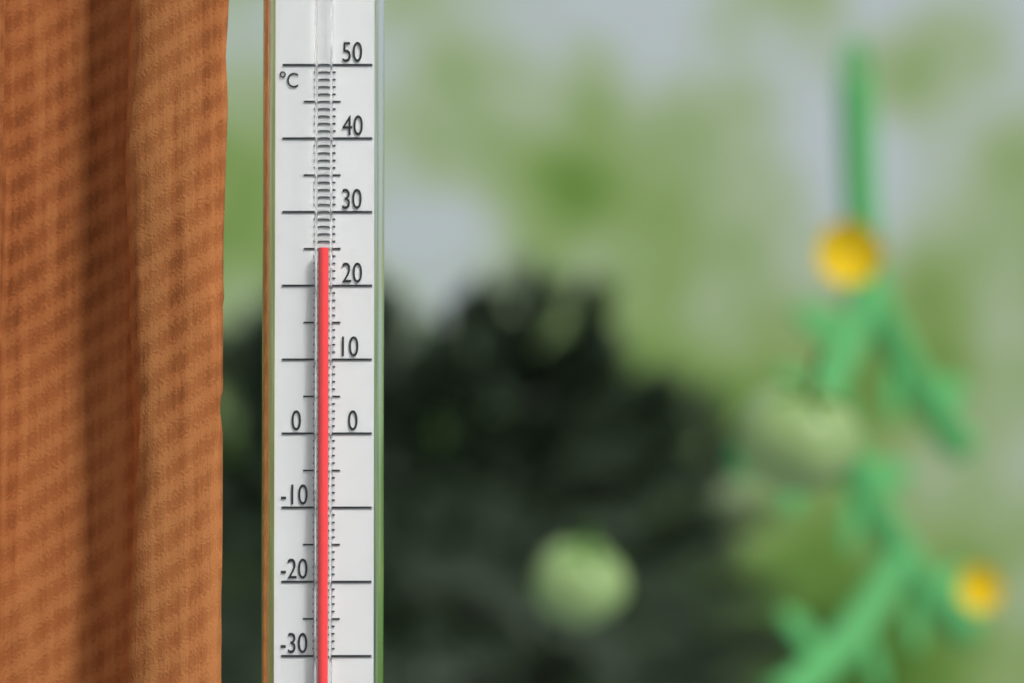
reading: 25 °C
